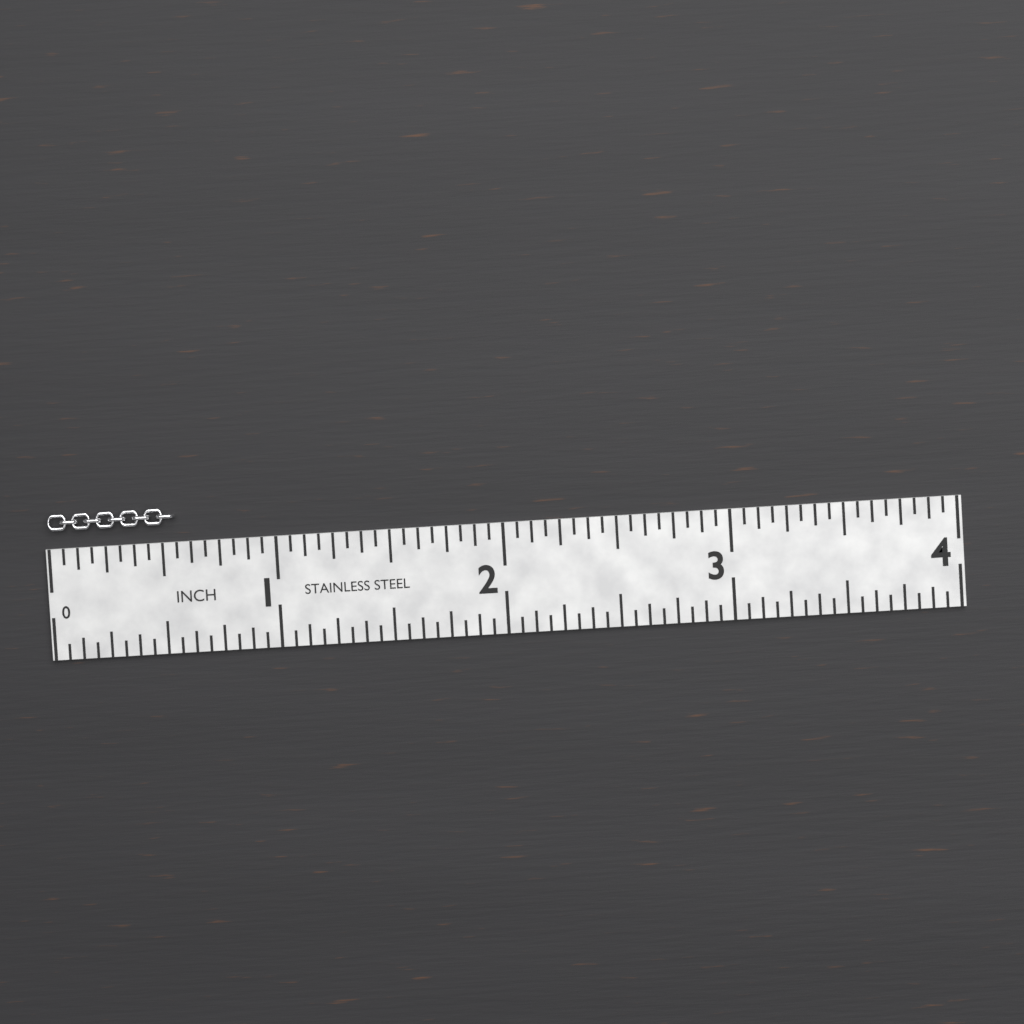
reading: 0.5625 in
